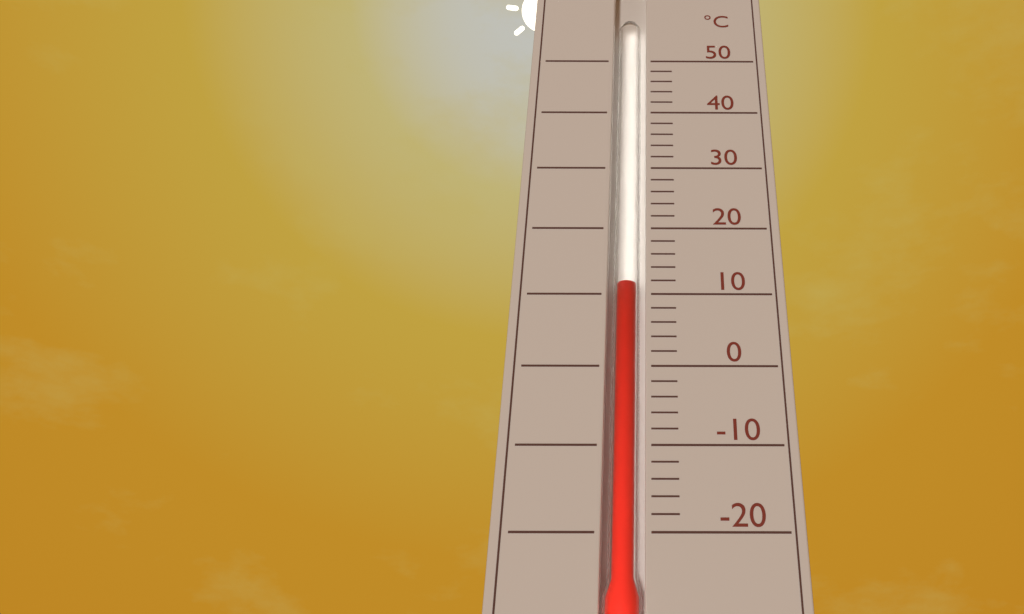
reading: 12 °C
